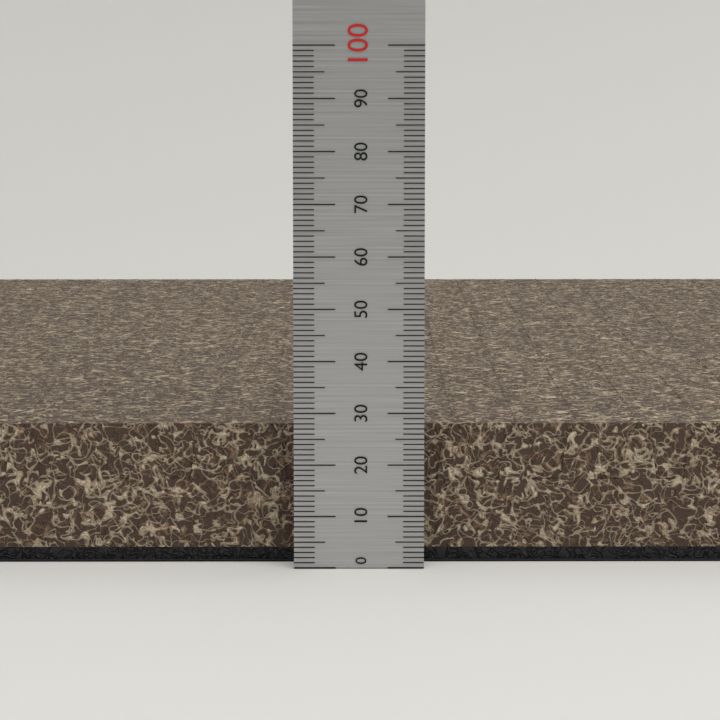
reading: 27 (no unit)
